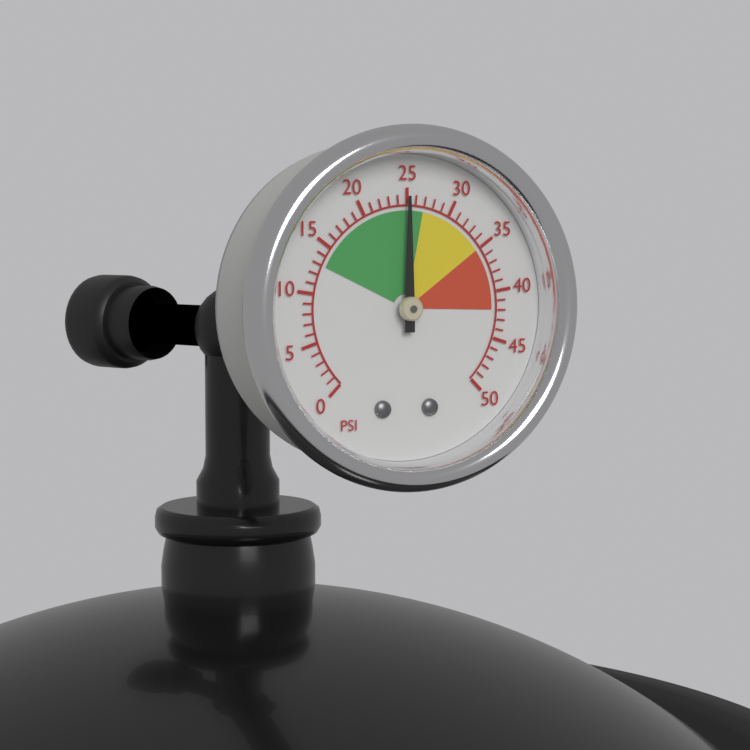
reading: 25 psi
